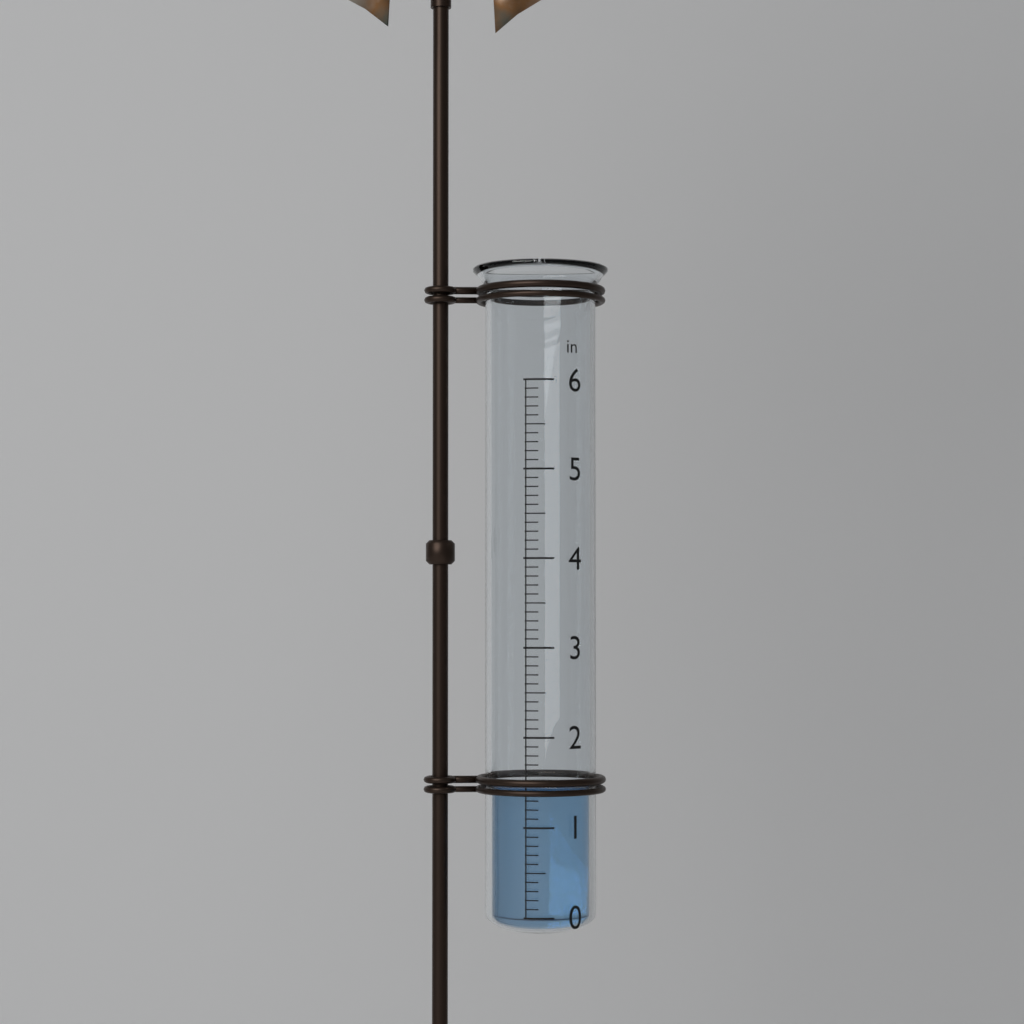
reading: 1.4 in
